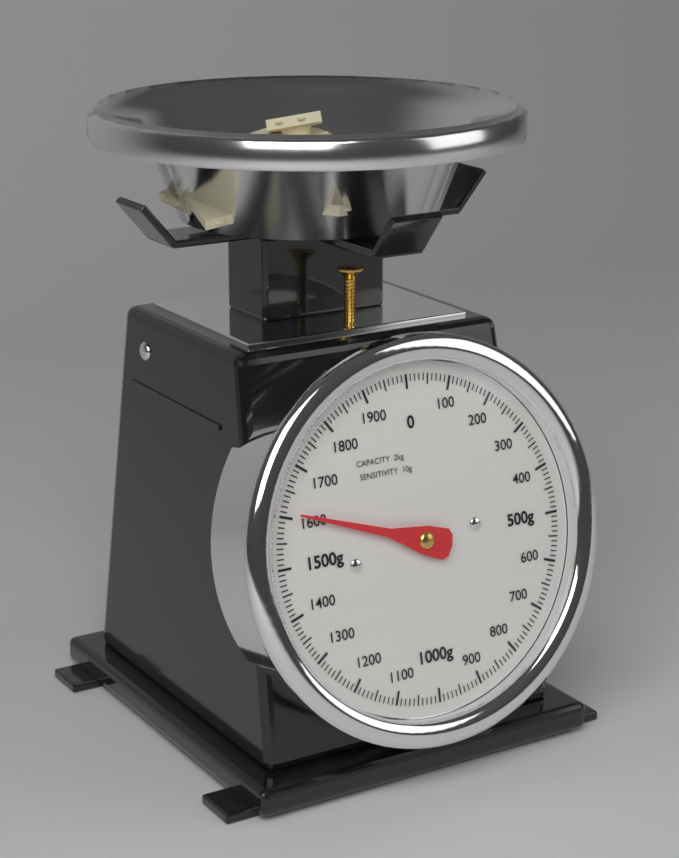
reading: 1610 g
